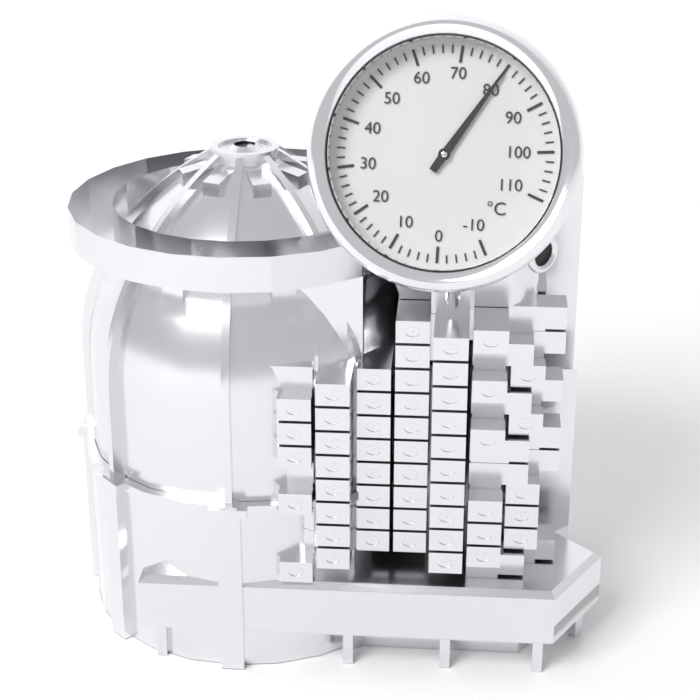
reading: 80 °C
